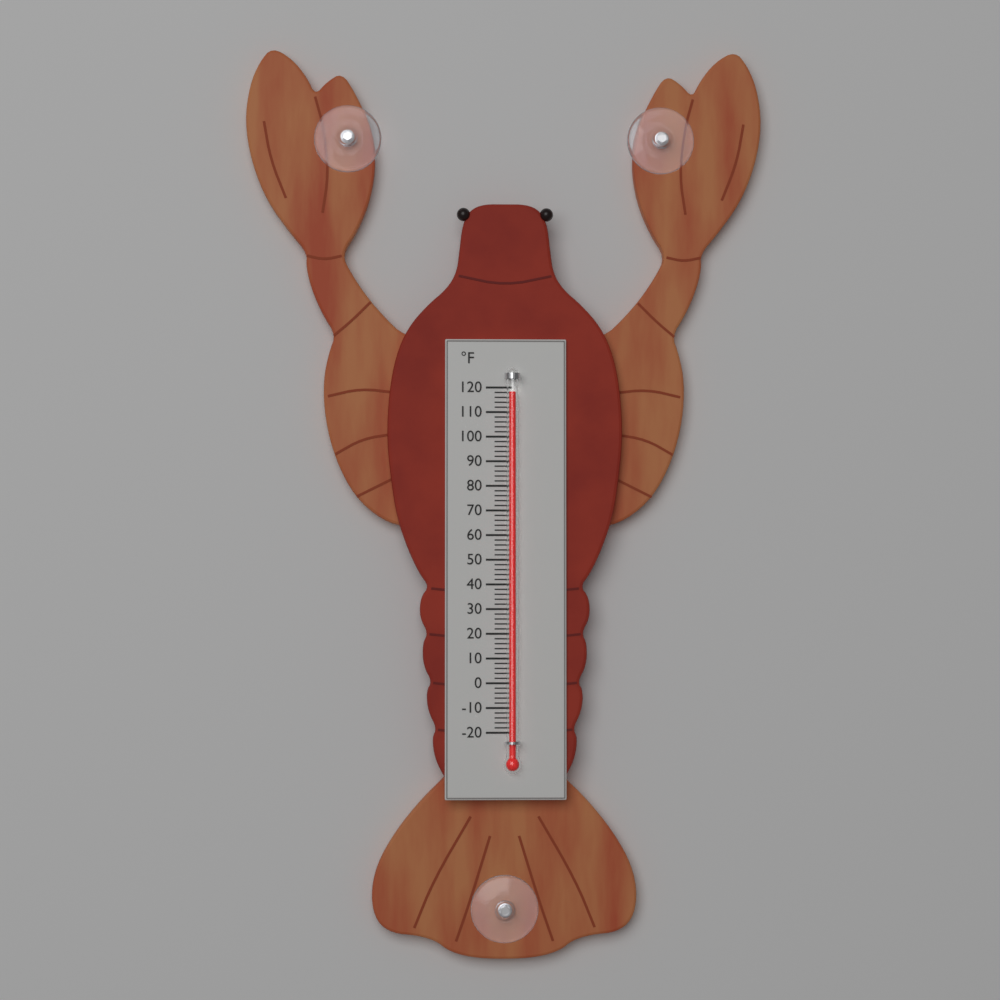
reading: 118 °F
